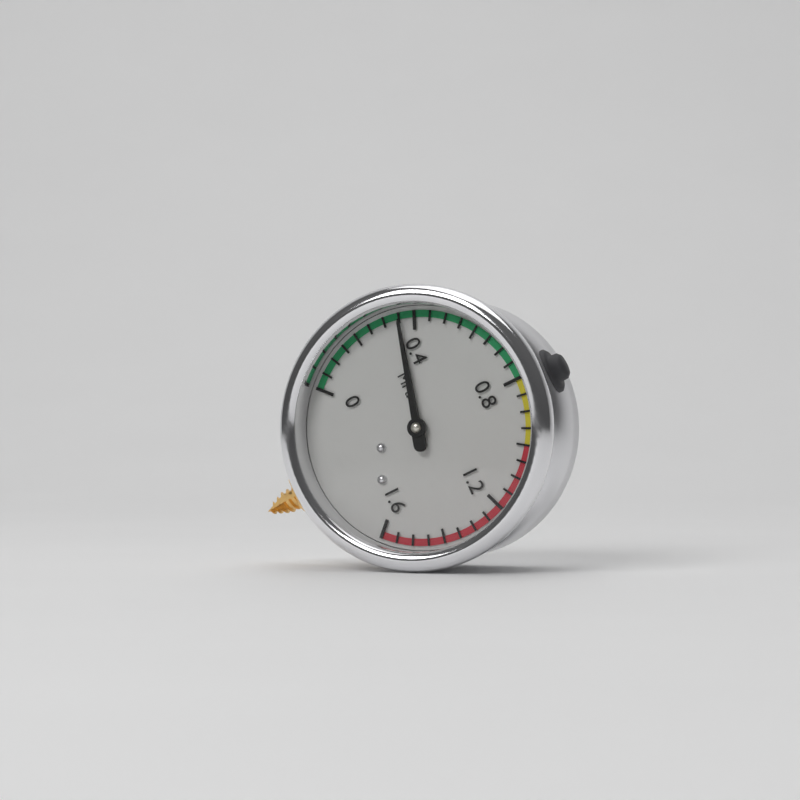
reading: 0.35 MPa
